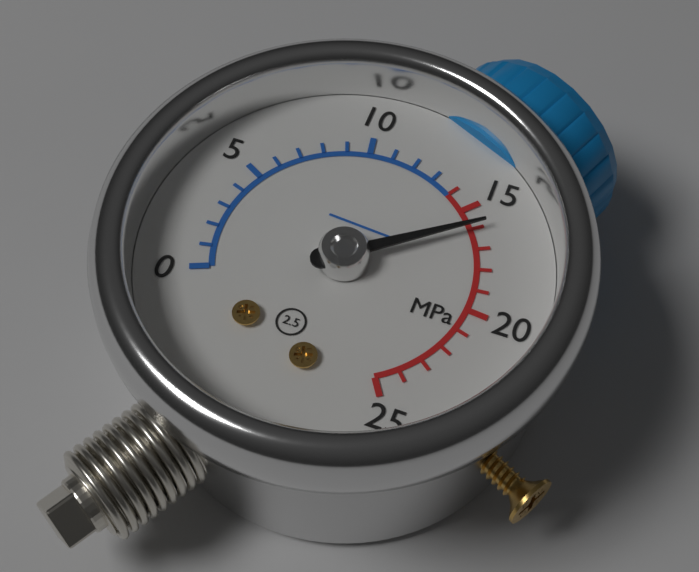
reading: 16 MPa
